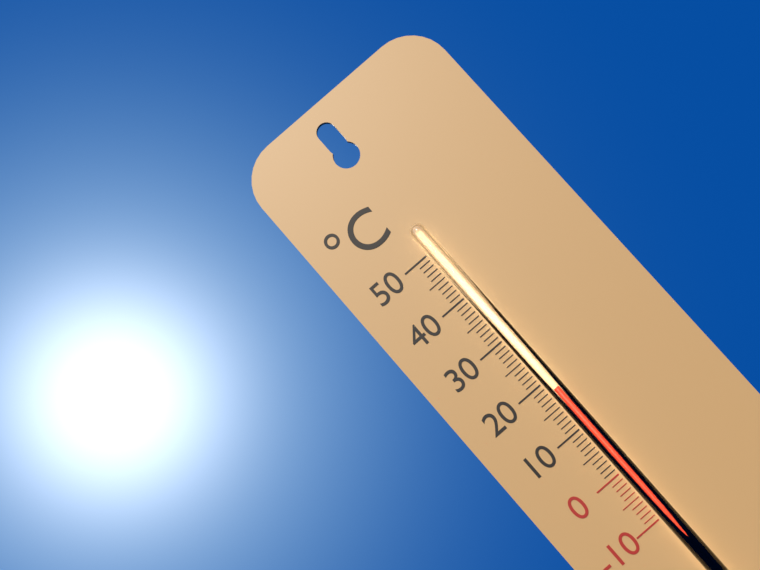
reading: 18 °C
